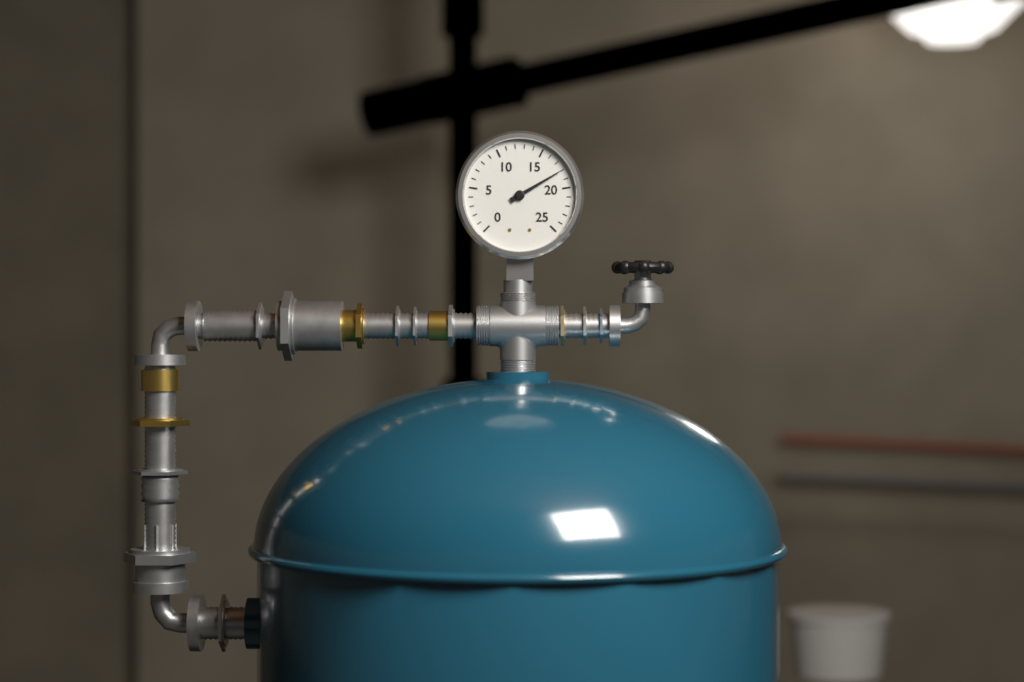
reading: 18 (no unit)
